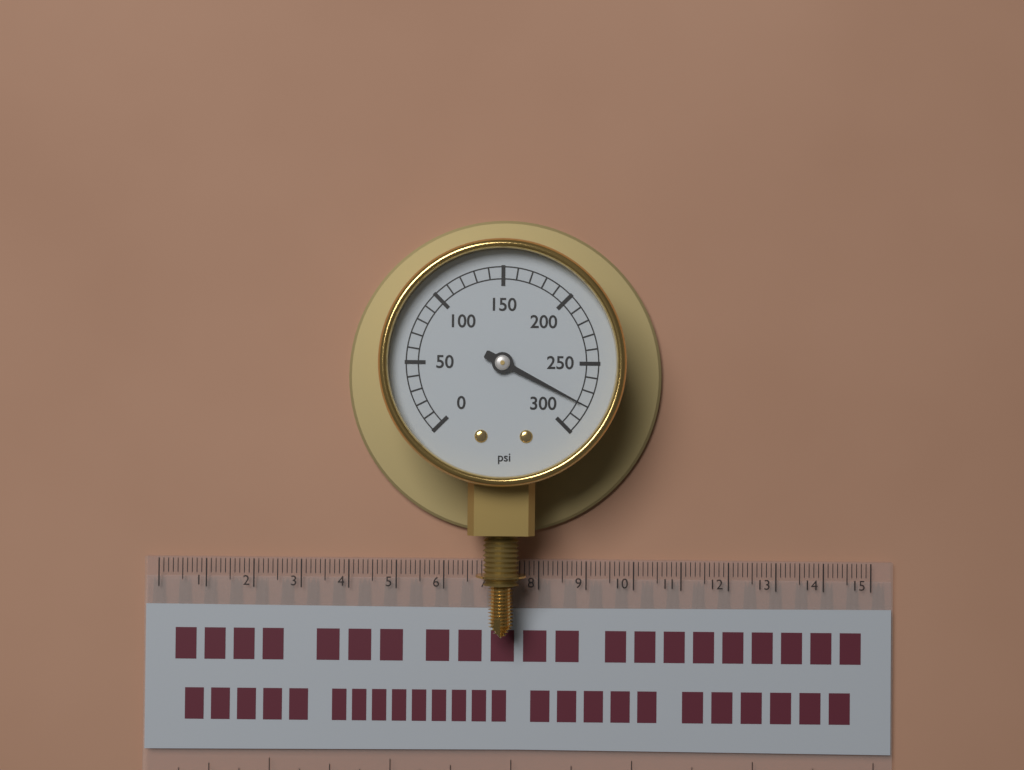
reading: 280 psi
